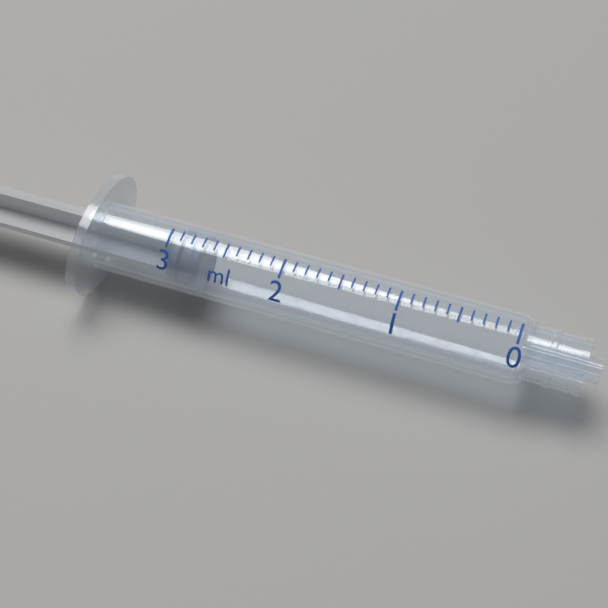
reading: 2.7 ml
